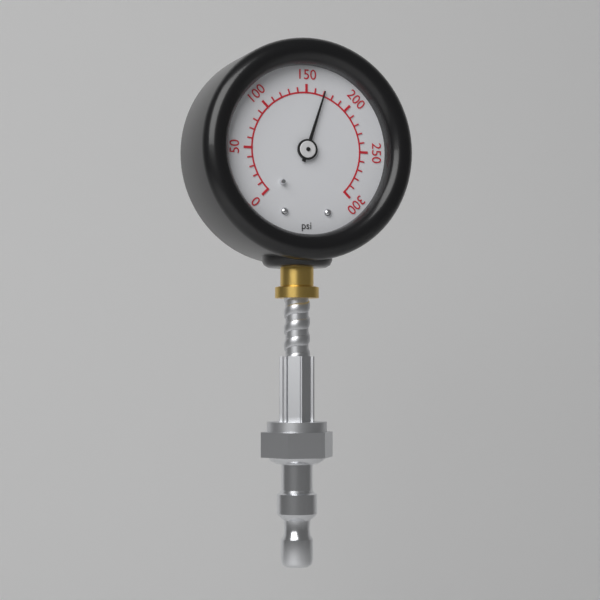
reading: 170 psi
